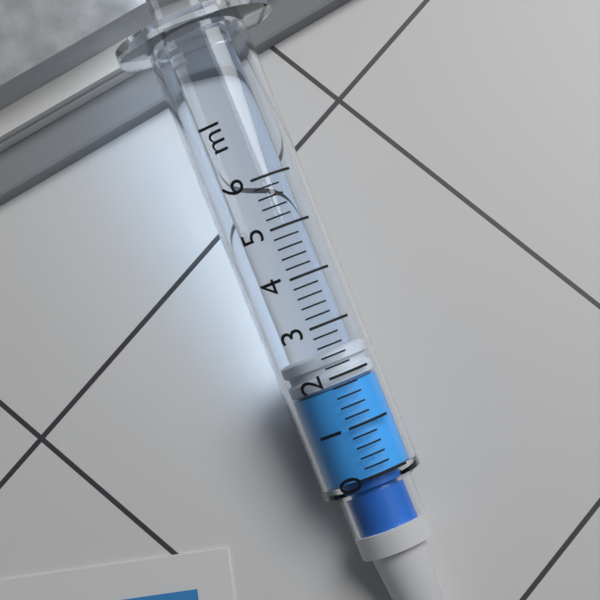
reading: 1.8 ml
